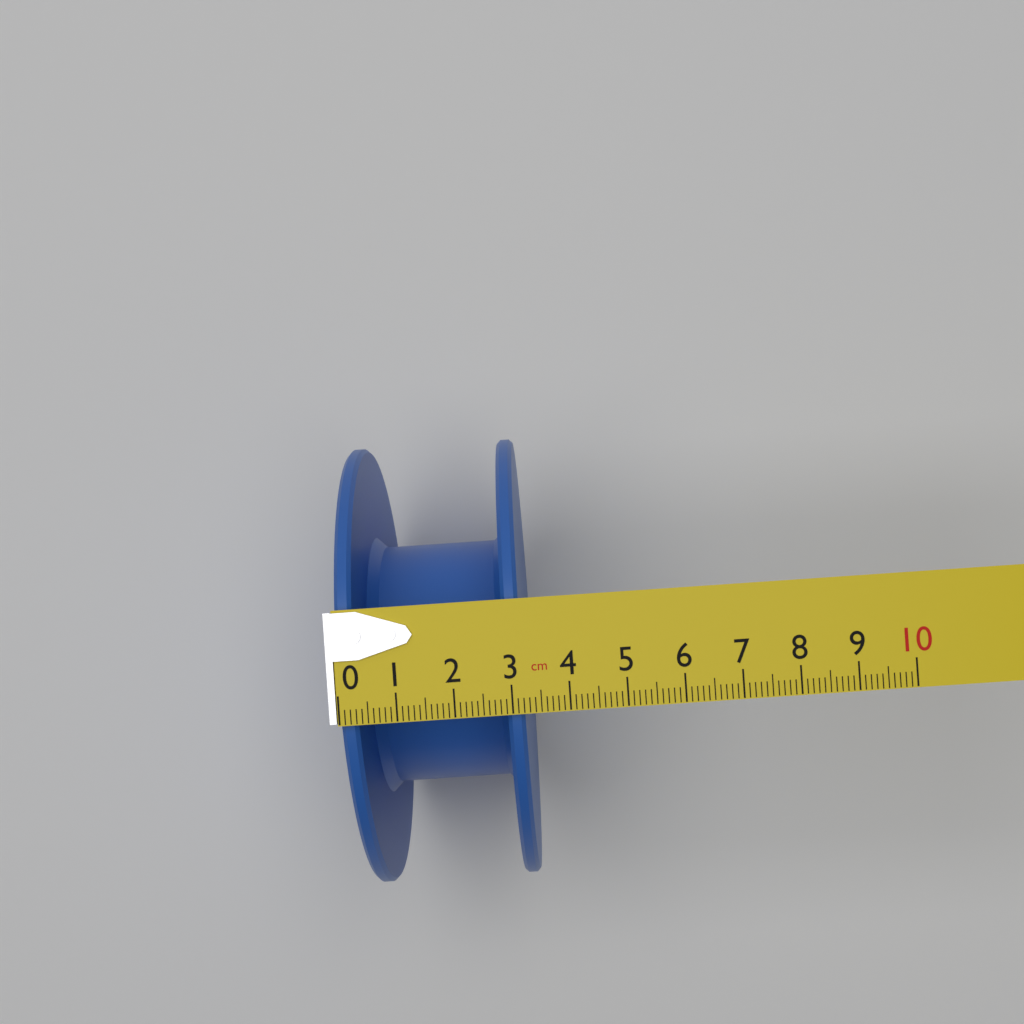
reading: 3.2 cm
